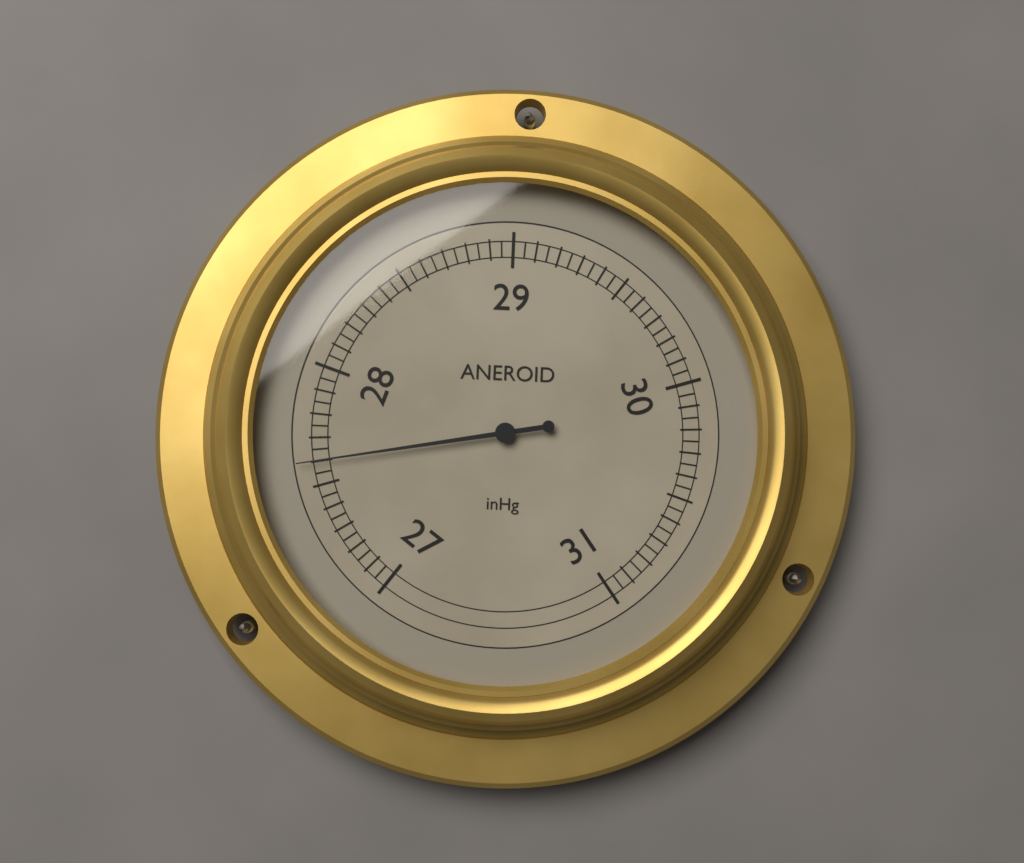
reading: 27.60 inHg
